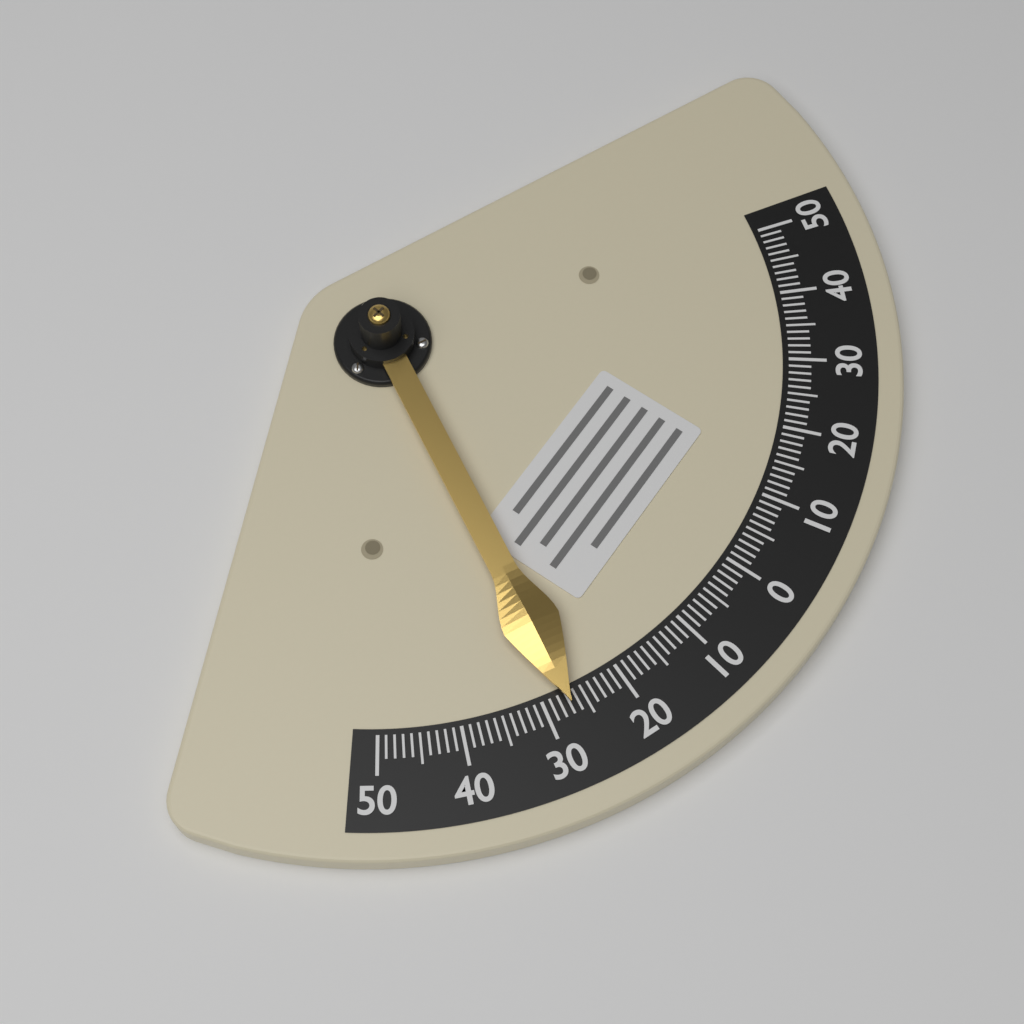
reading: -27 (no unit)
